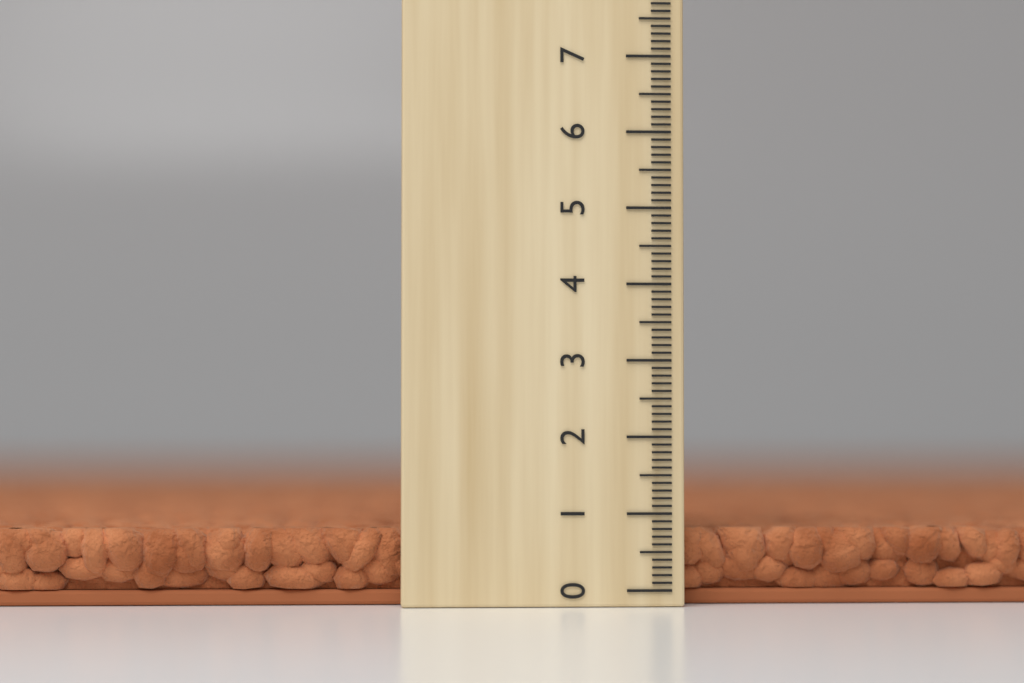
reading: 0.8 (no unit)
